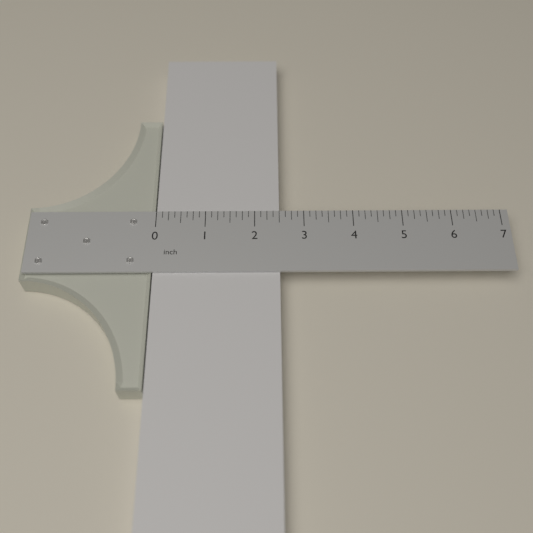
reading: 2.500 inch
